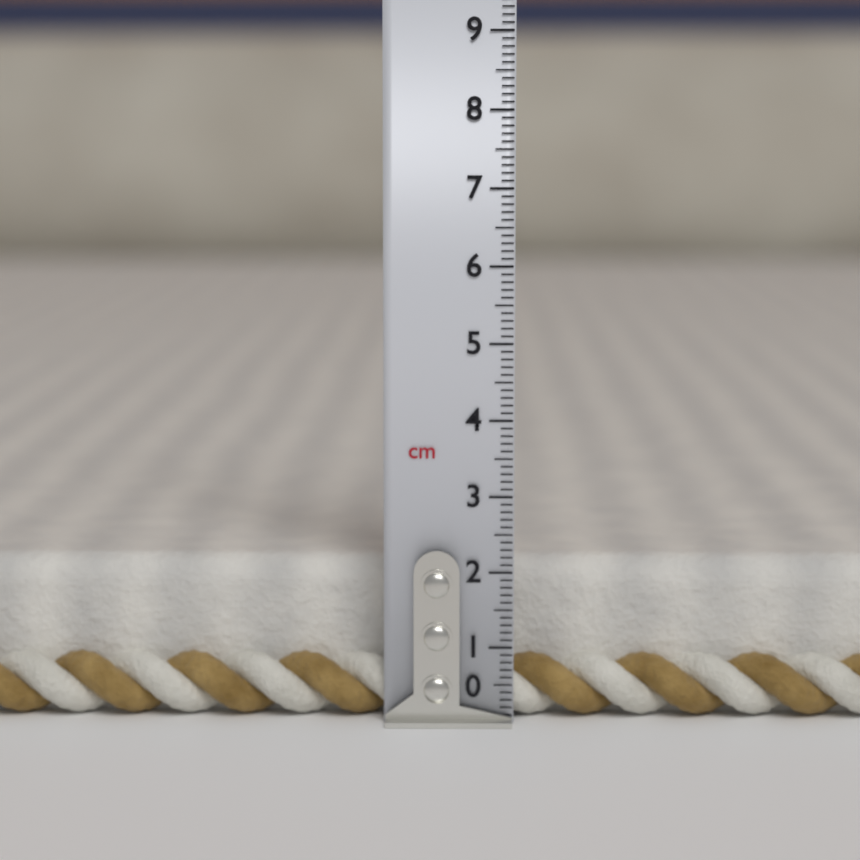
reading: 2.1 cm
